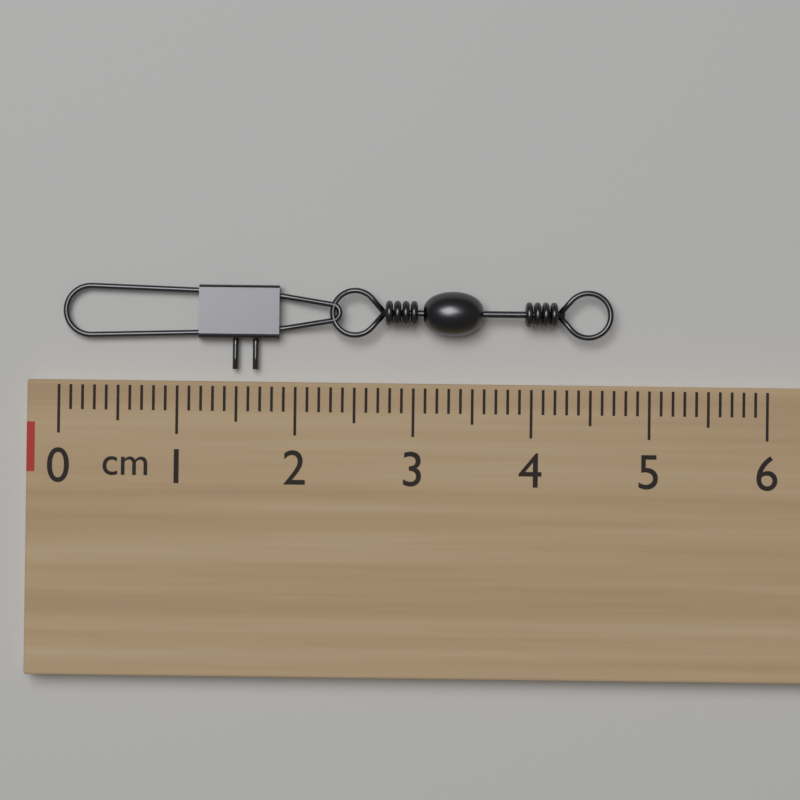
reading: 4.7 cm
